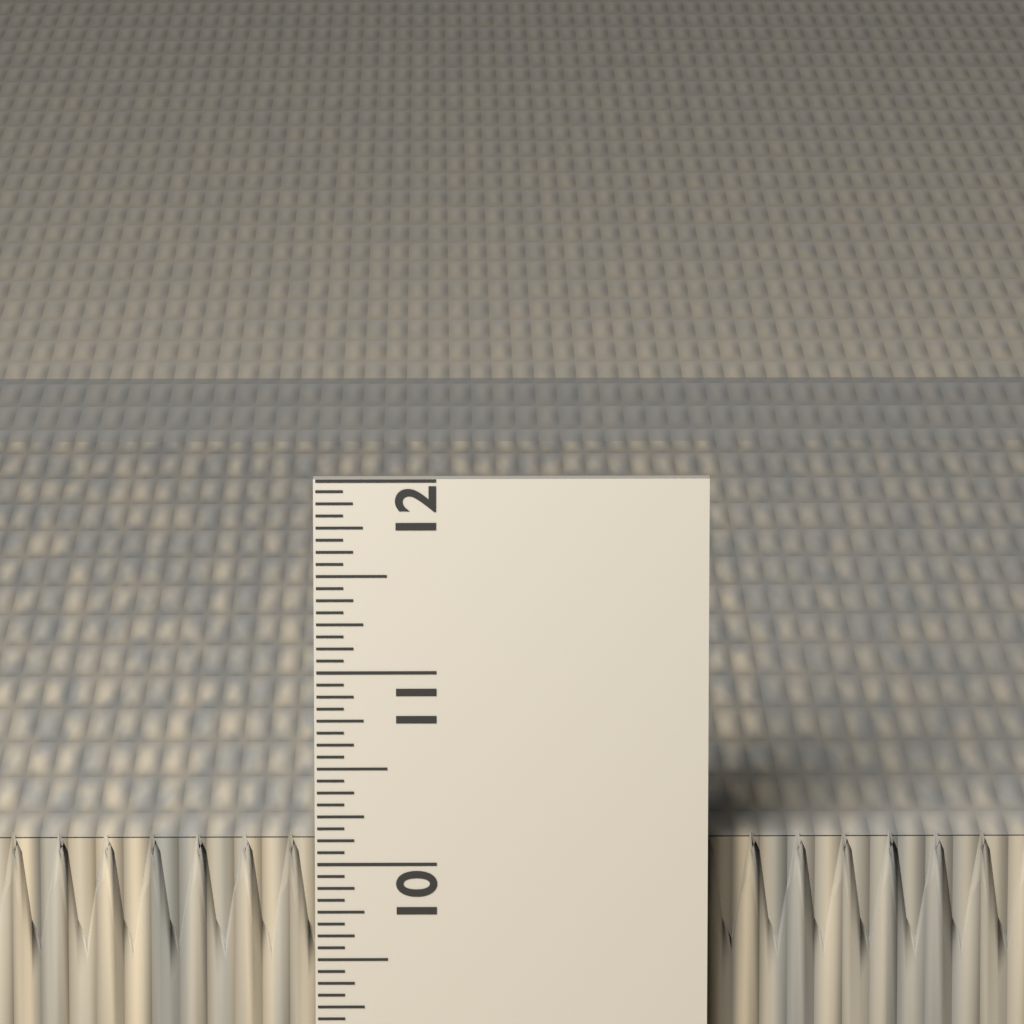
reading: 10.1250 in
